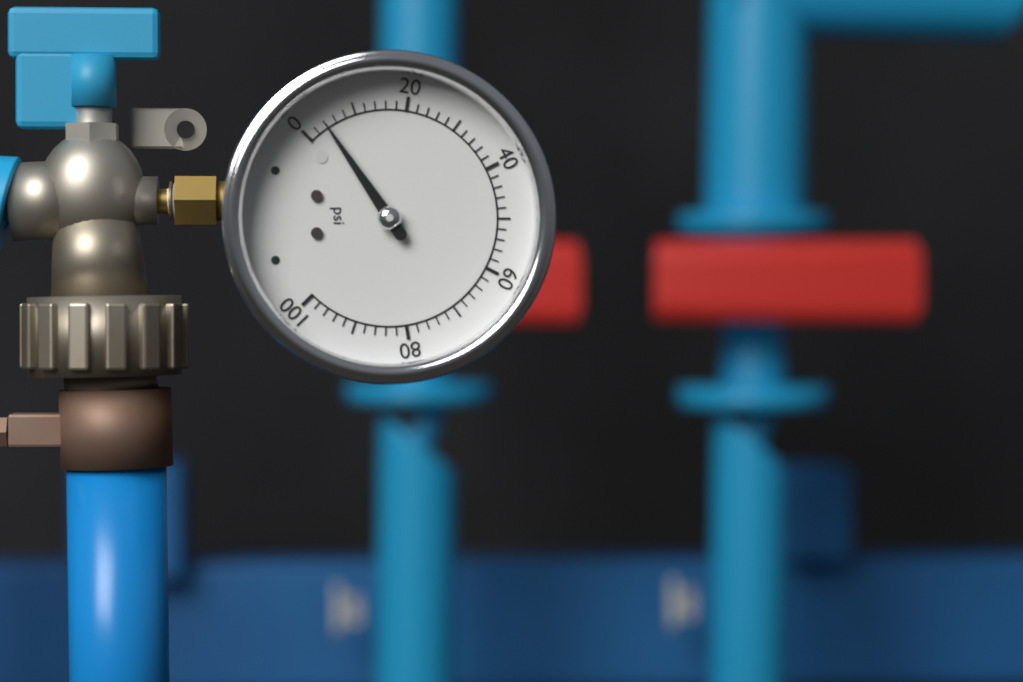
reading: 4 psi
